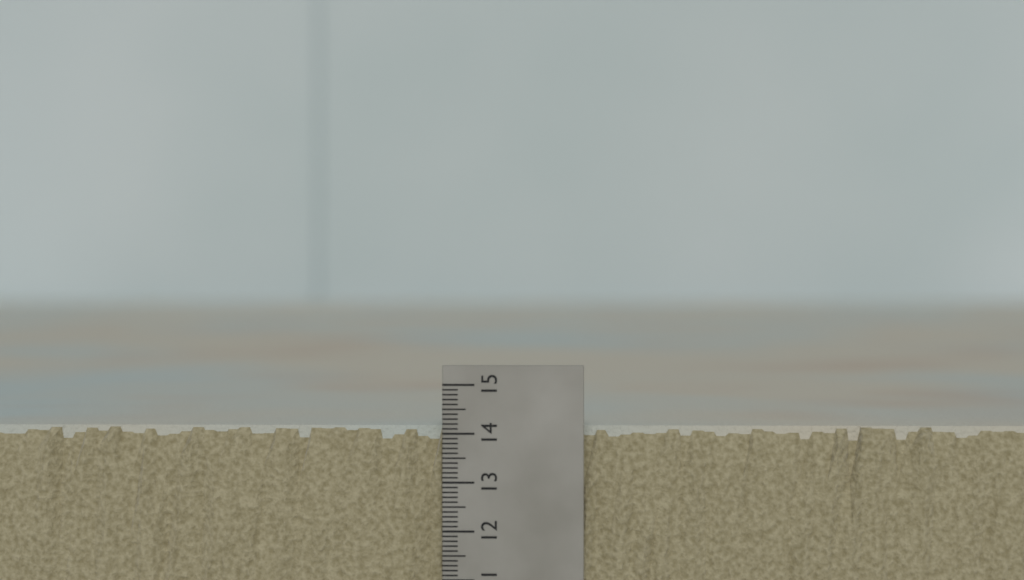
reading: 14.1 (no unit)
